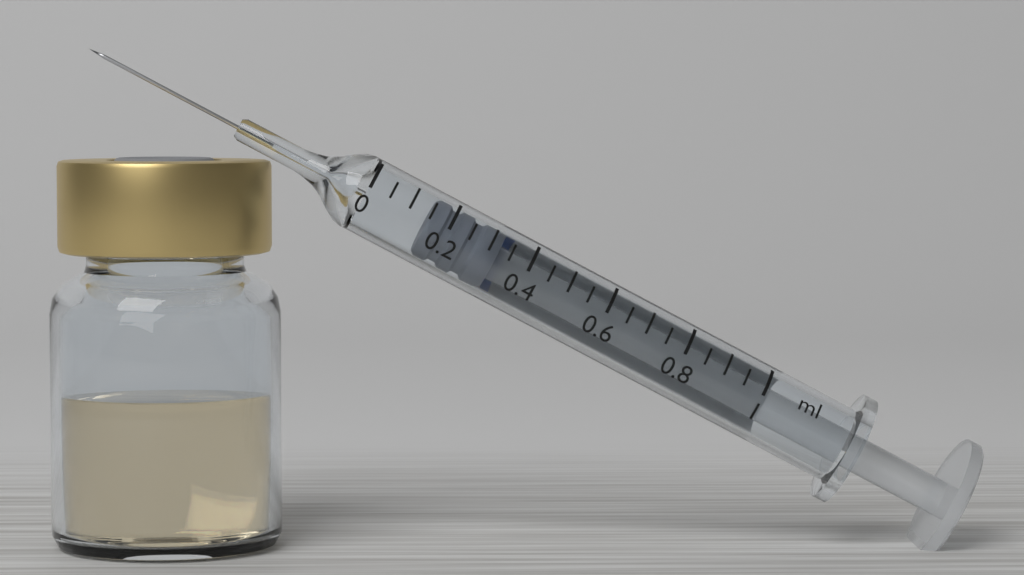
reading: 0.15 ml
